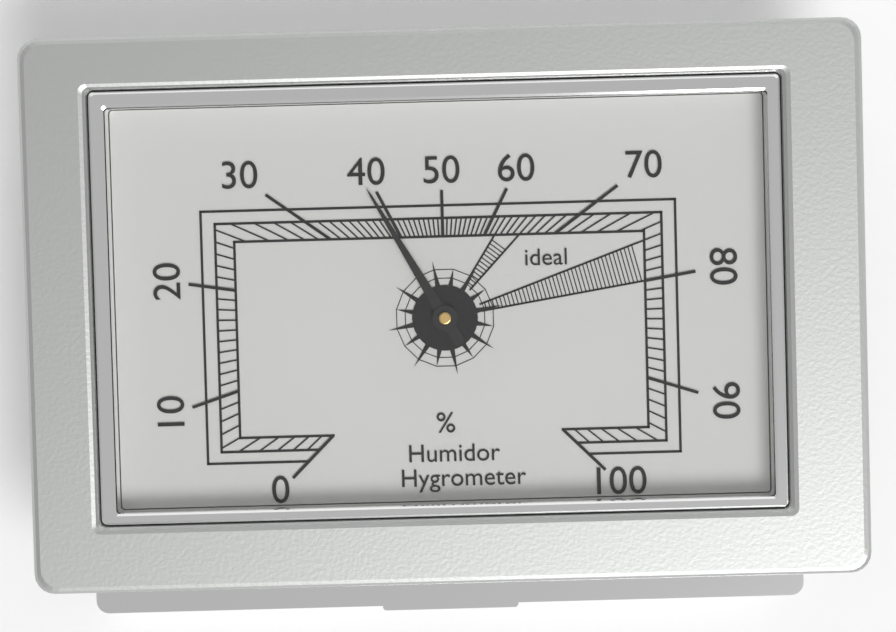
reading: 39 %
